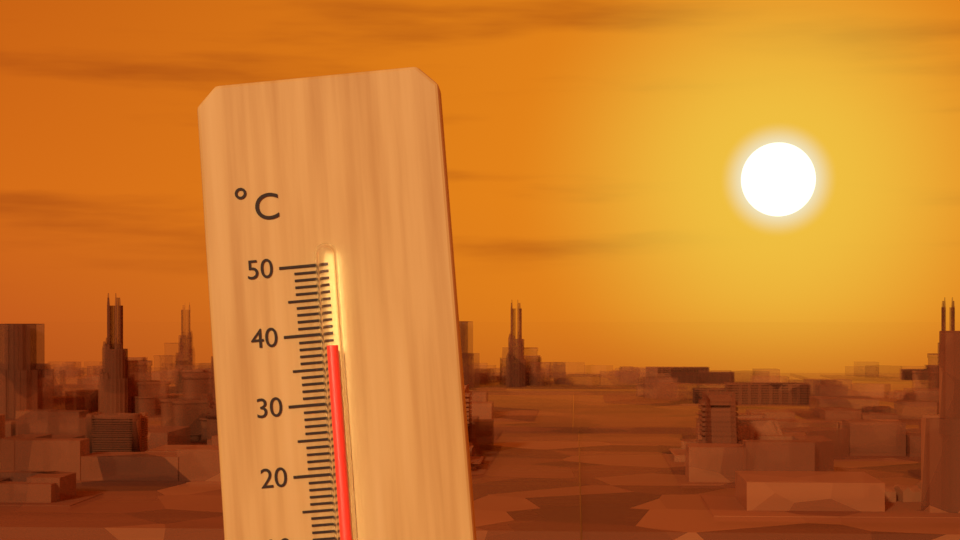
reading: 38 °C
